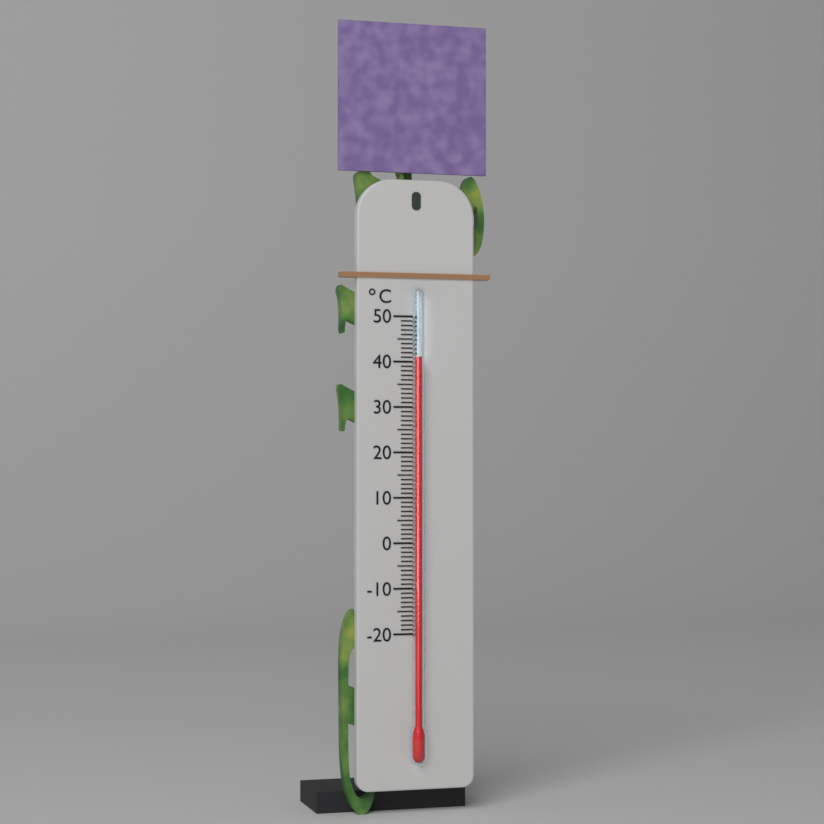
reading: 41 °C
